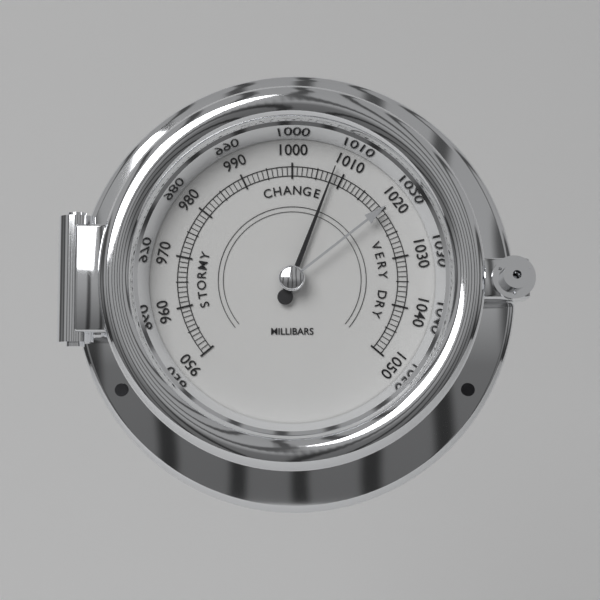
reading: 1008 mbar
